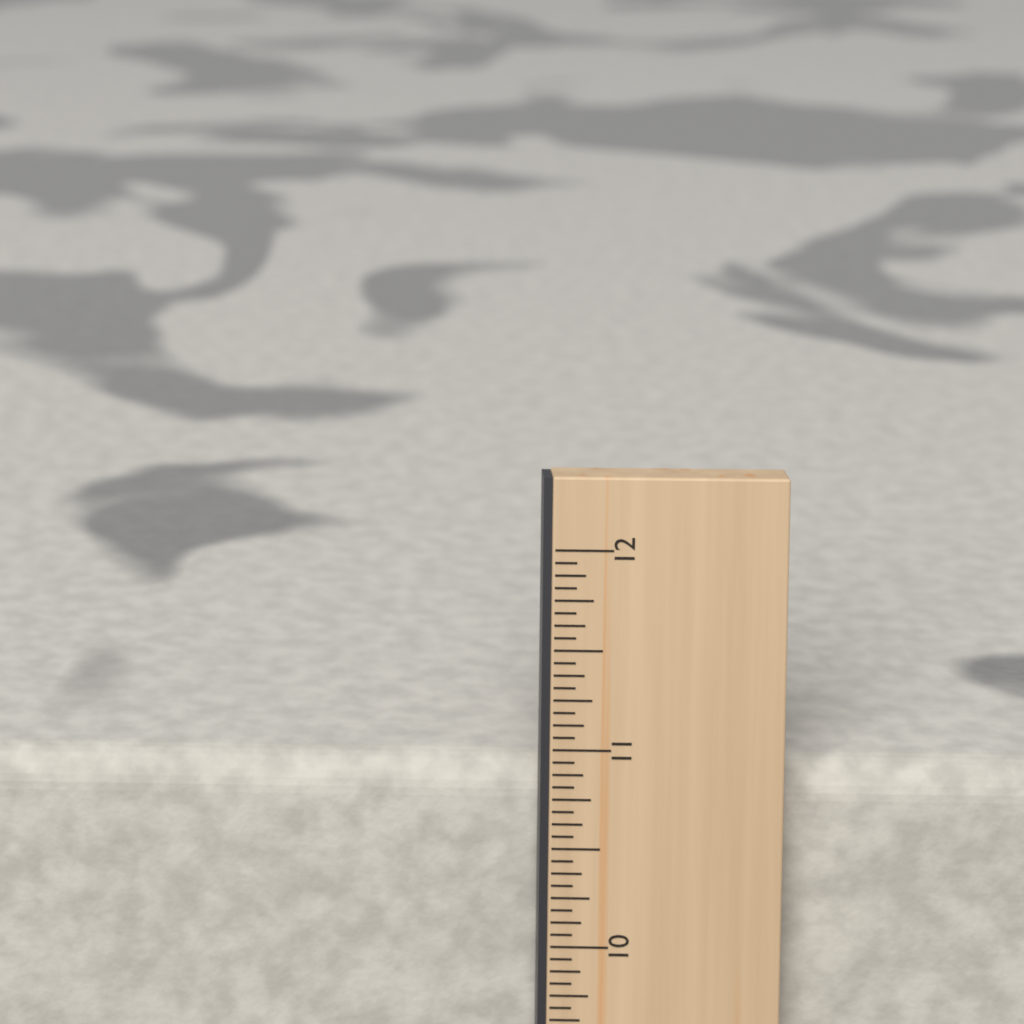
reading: 10.8750 in
